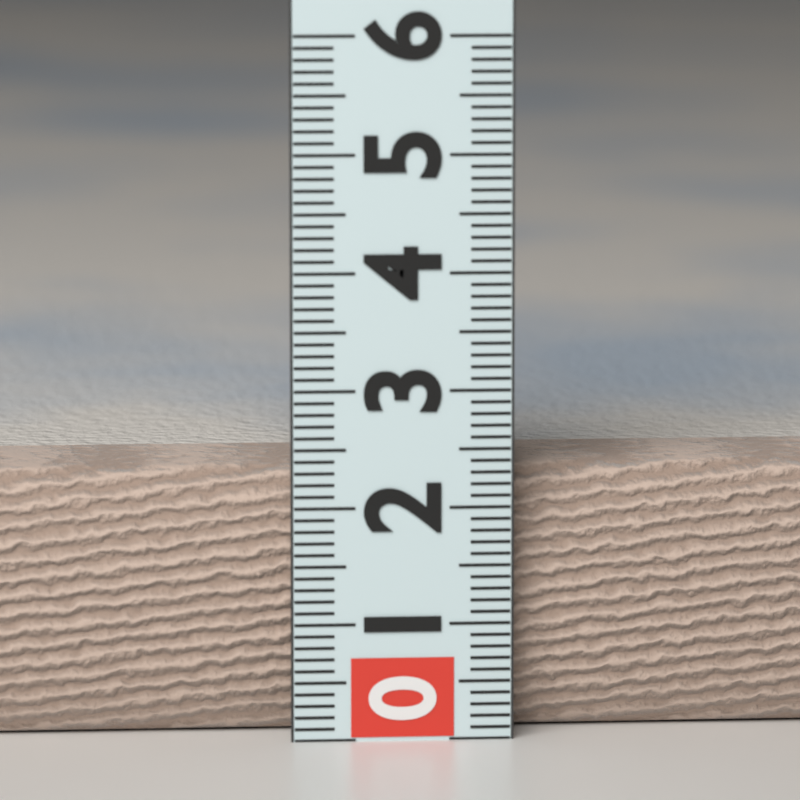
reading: 2.3 (no unit)
